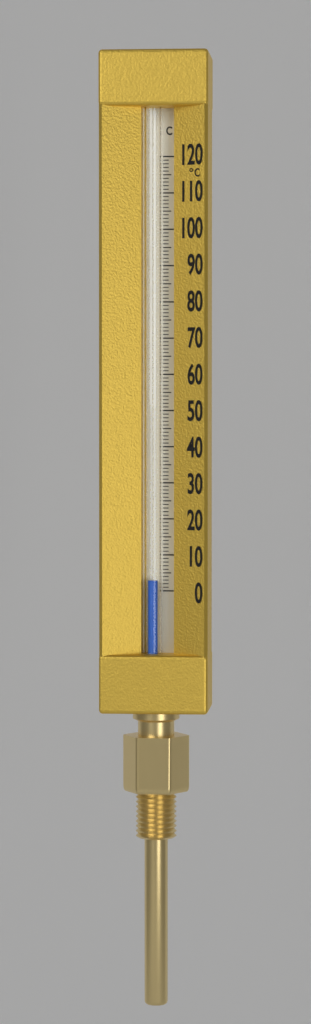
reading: 3 °C
